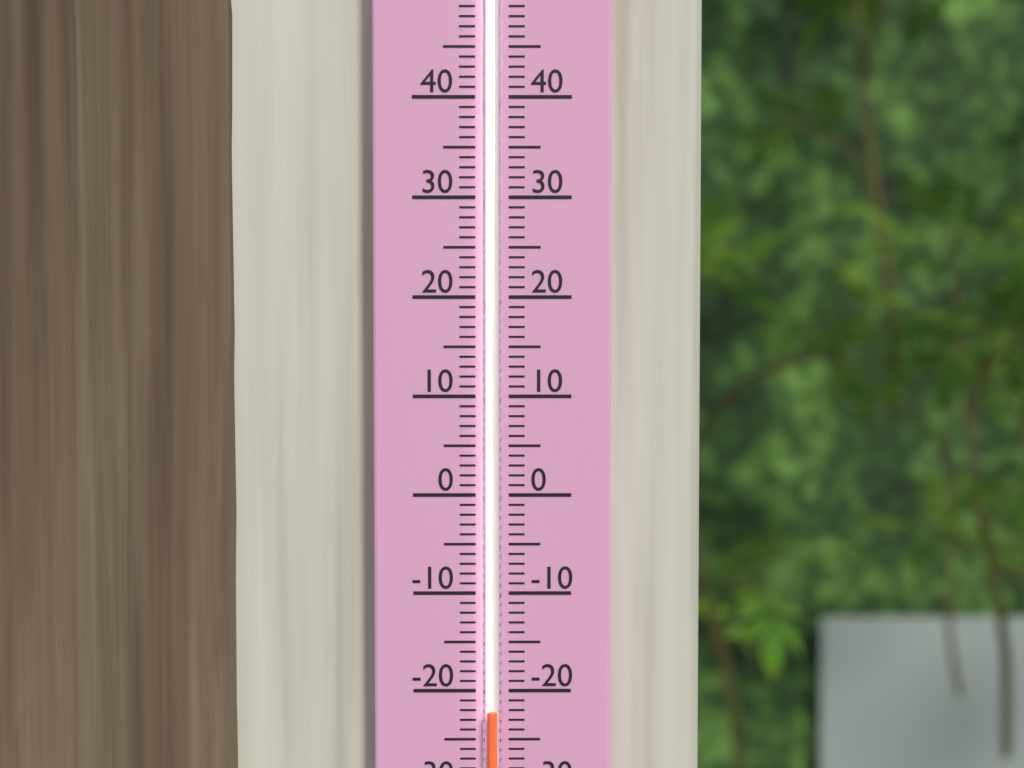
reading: -22 (no unit)
